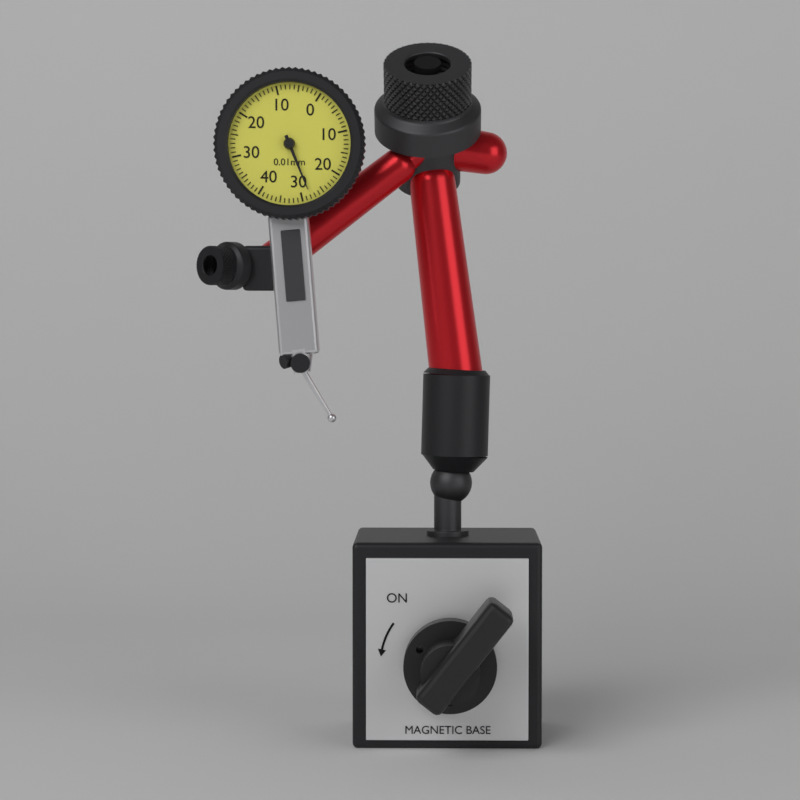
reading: 0.28 mm
